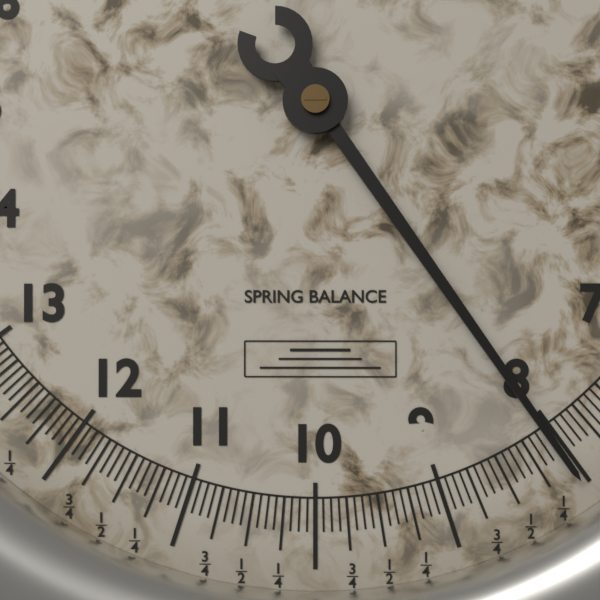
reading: 8.0625 (no unit)
